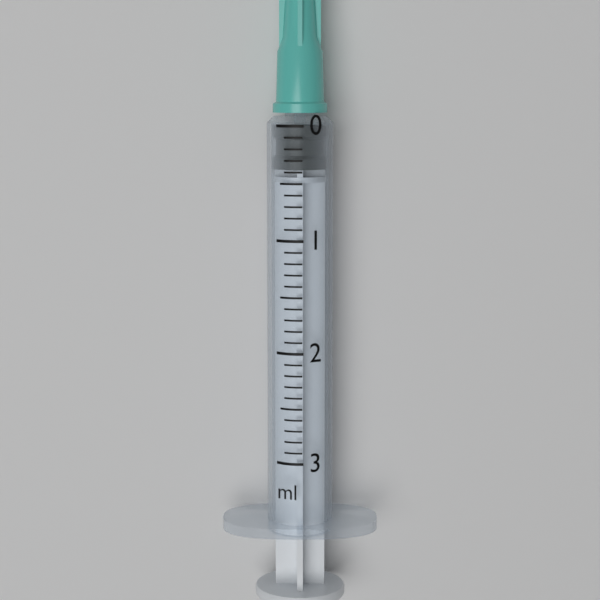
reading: 0.0 ml
